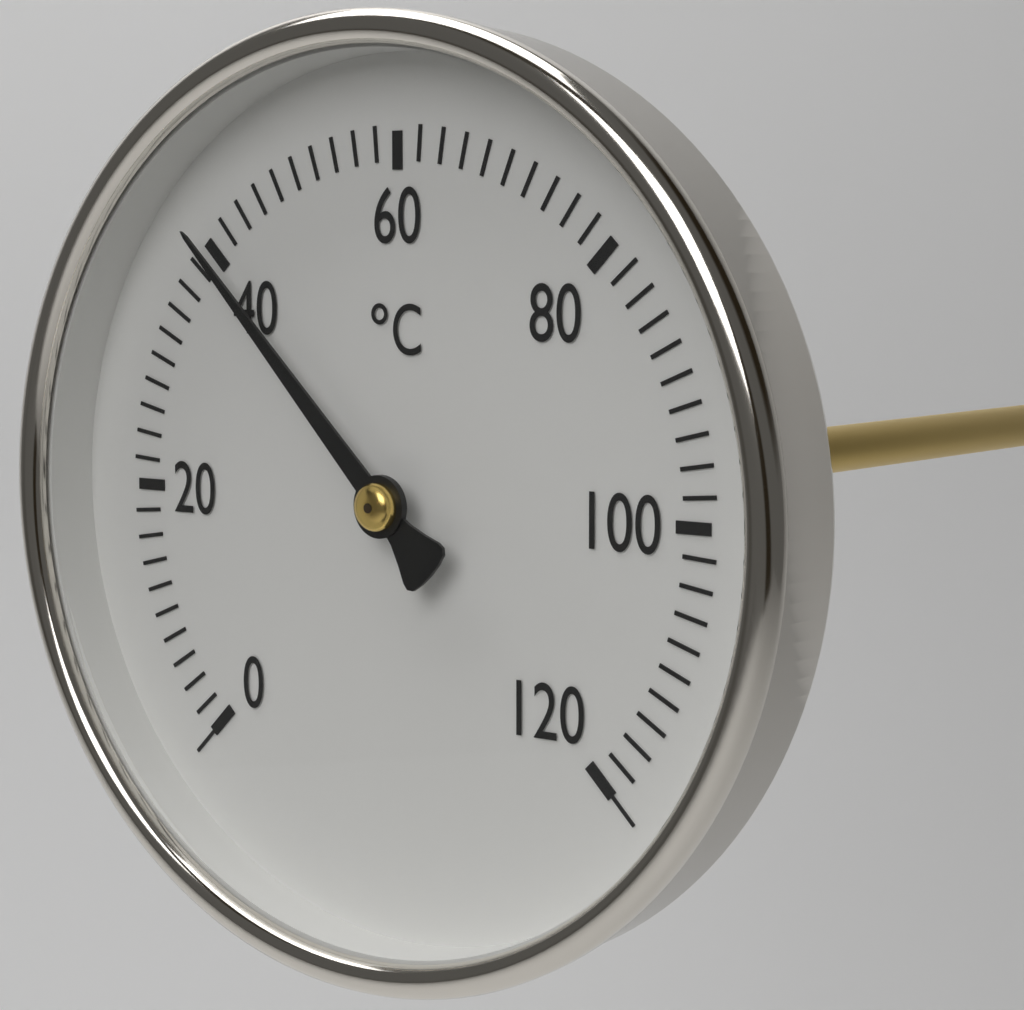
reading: 40 °C
